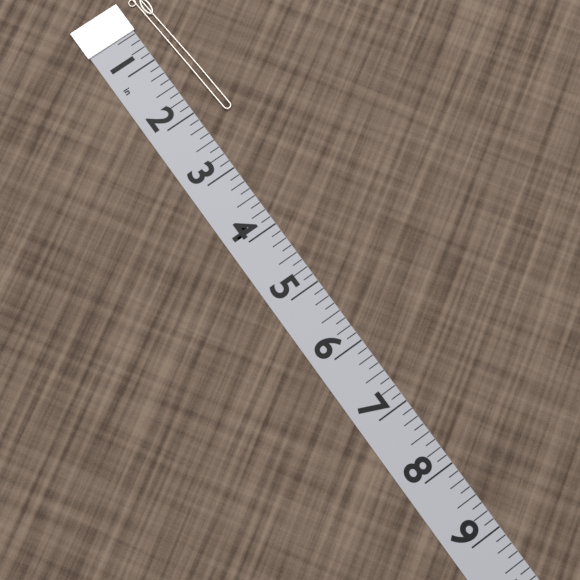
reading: 2.250 in
